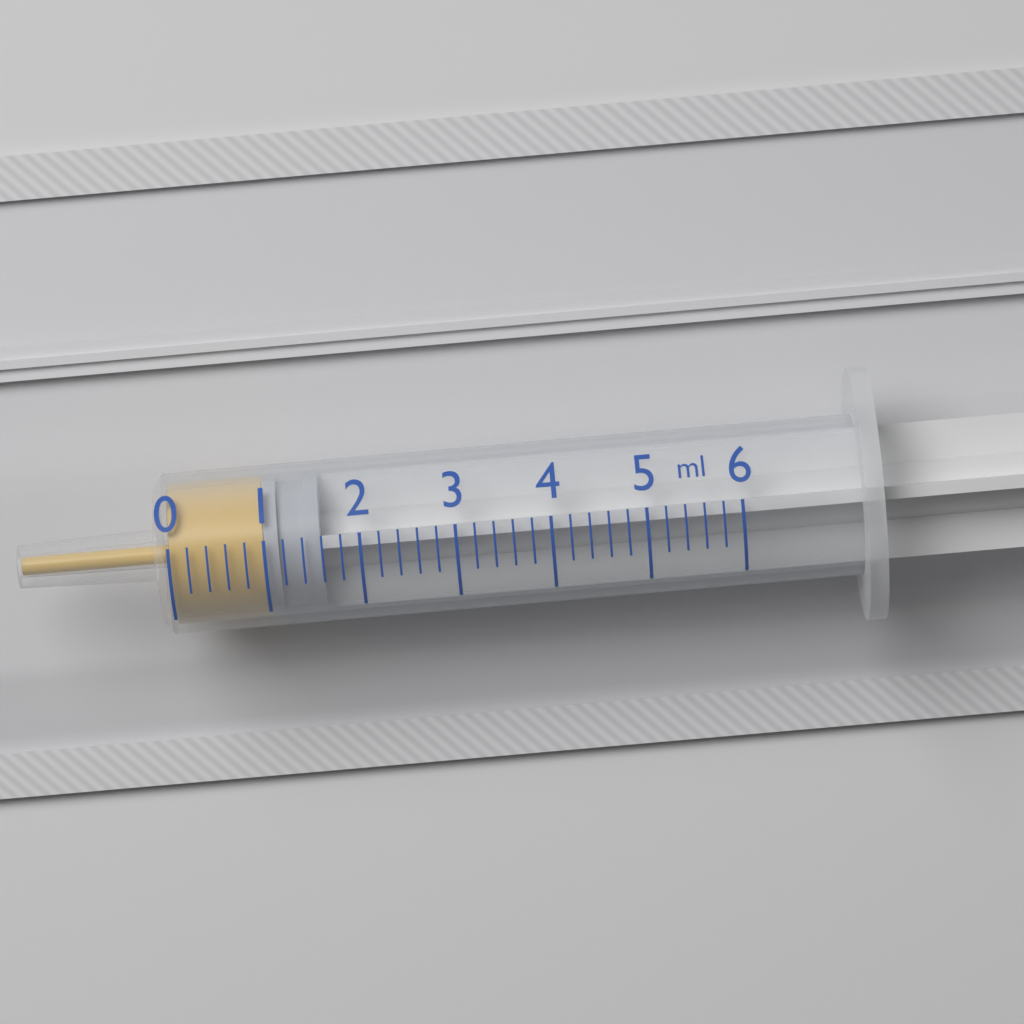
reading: 1.0 ml
